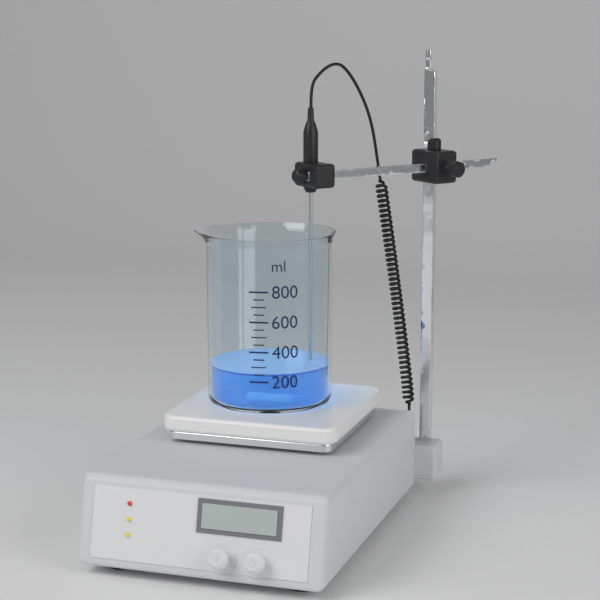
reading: 250 ml
